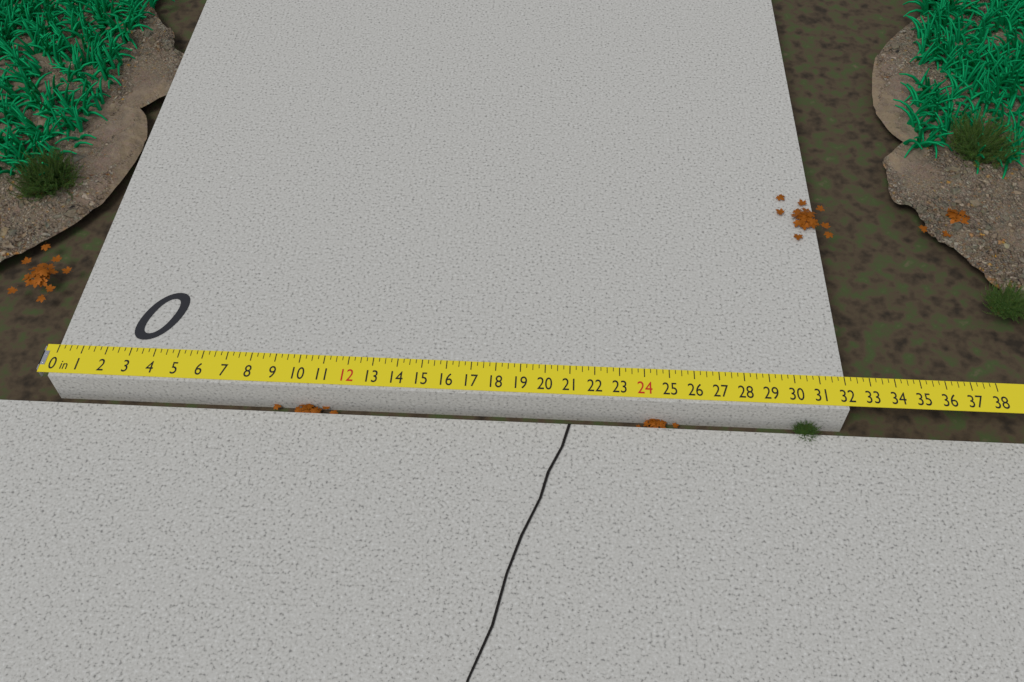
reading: 32.00 in
